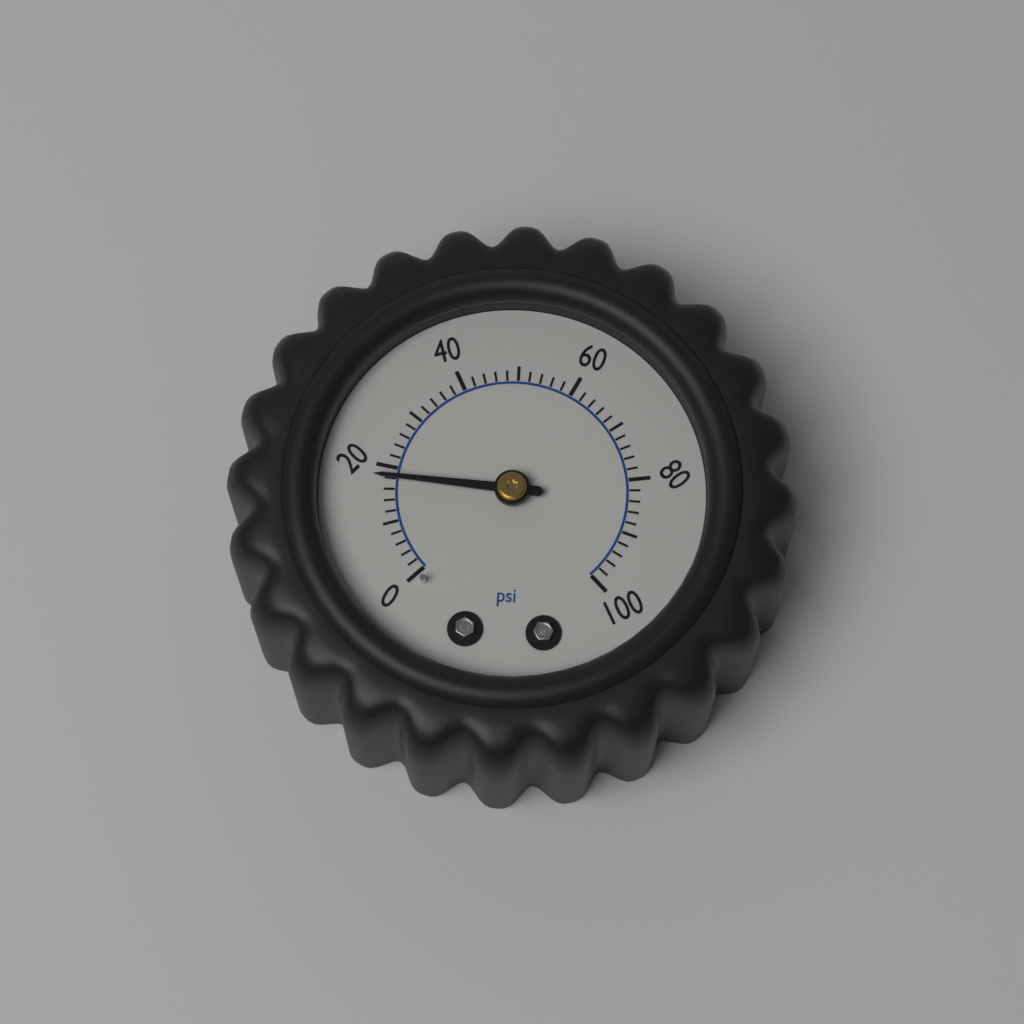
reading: 18 psi
